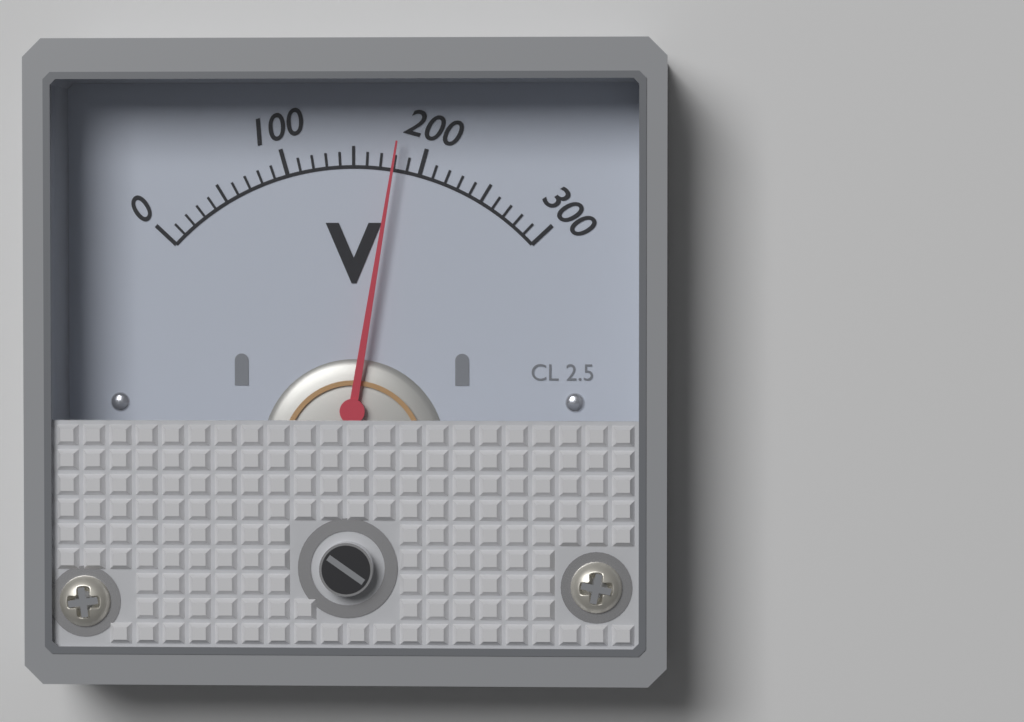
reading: 180 V
